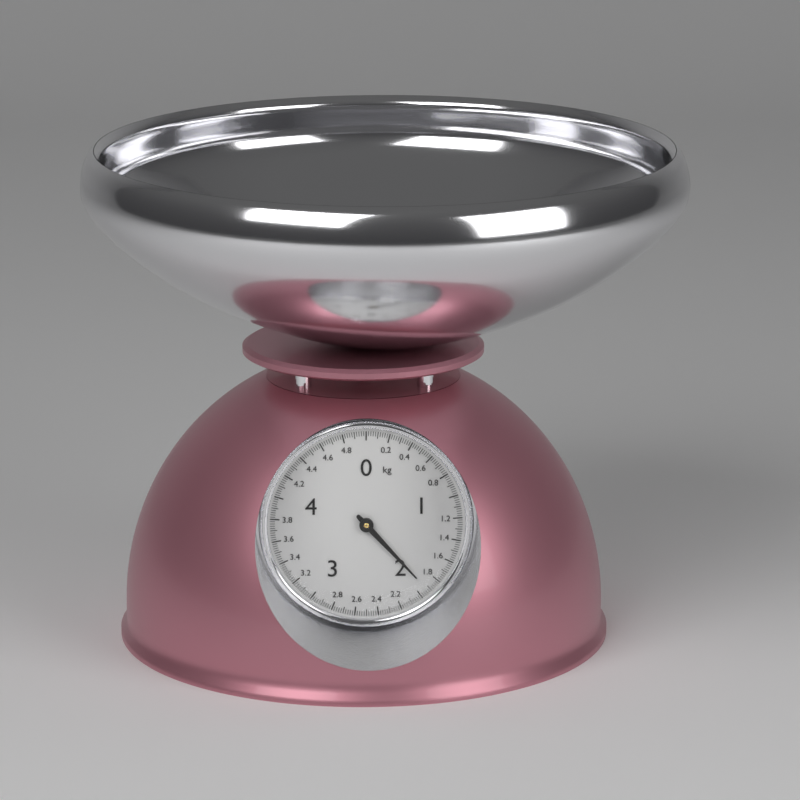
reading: 1.92 kg
